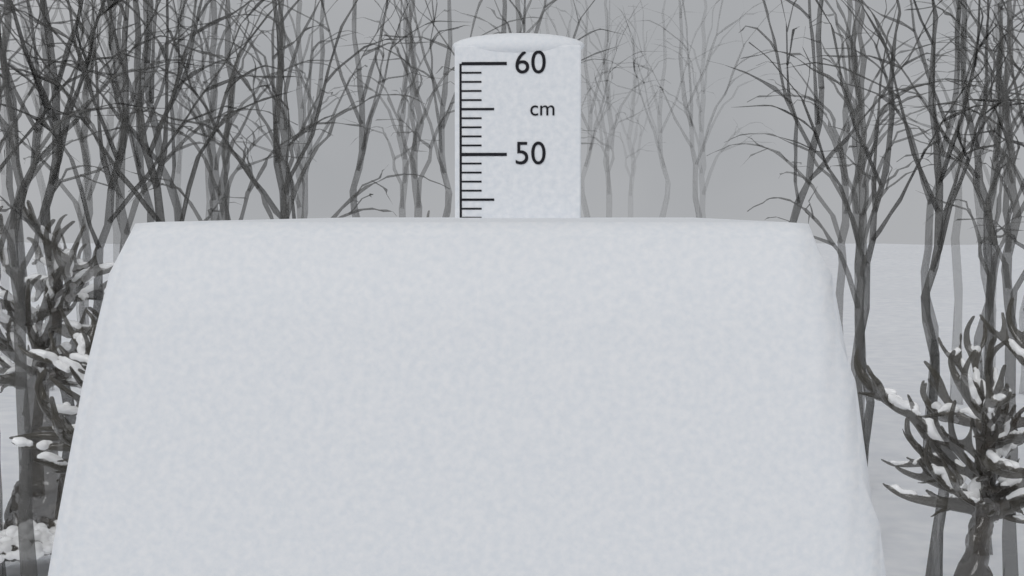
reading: 43 cm
